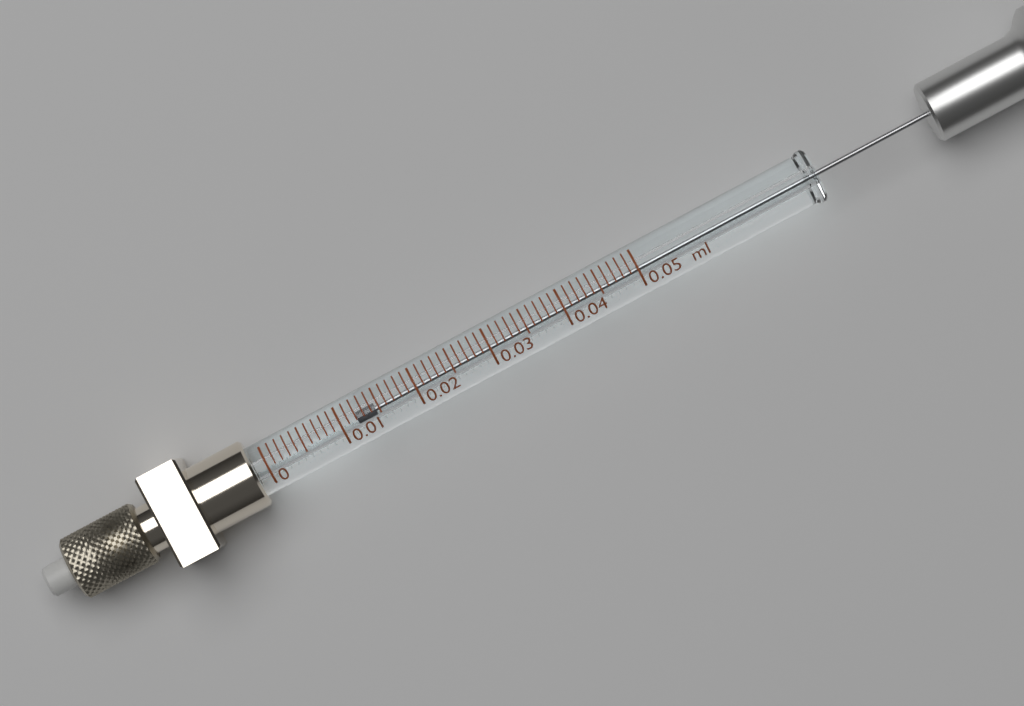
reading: 0.012 ml
